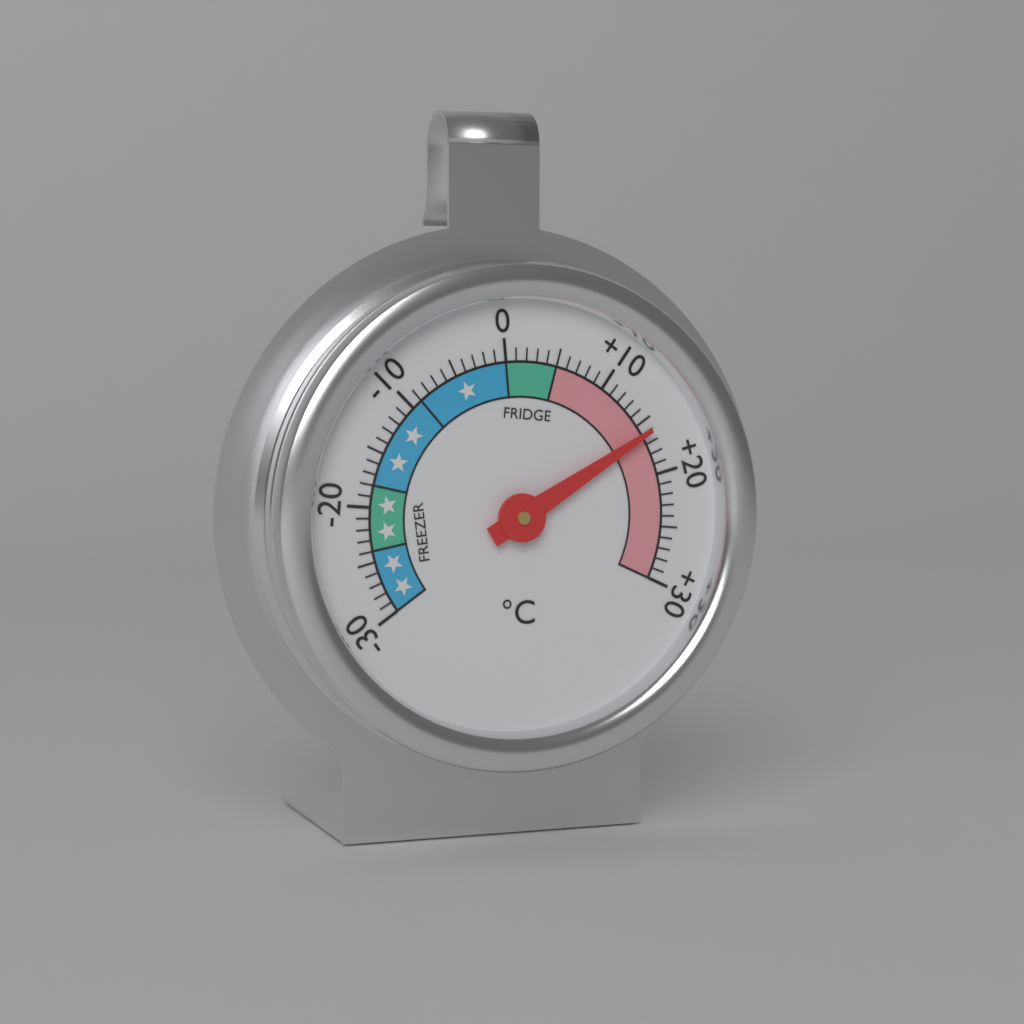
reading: 16 °C
